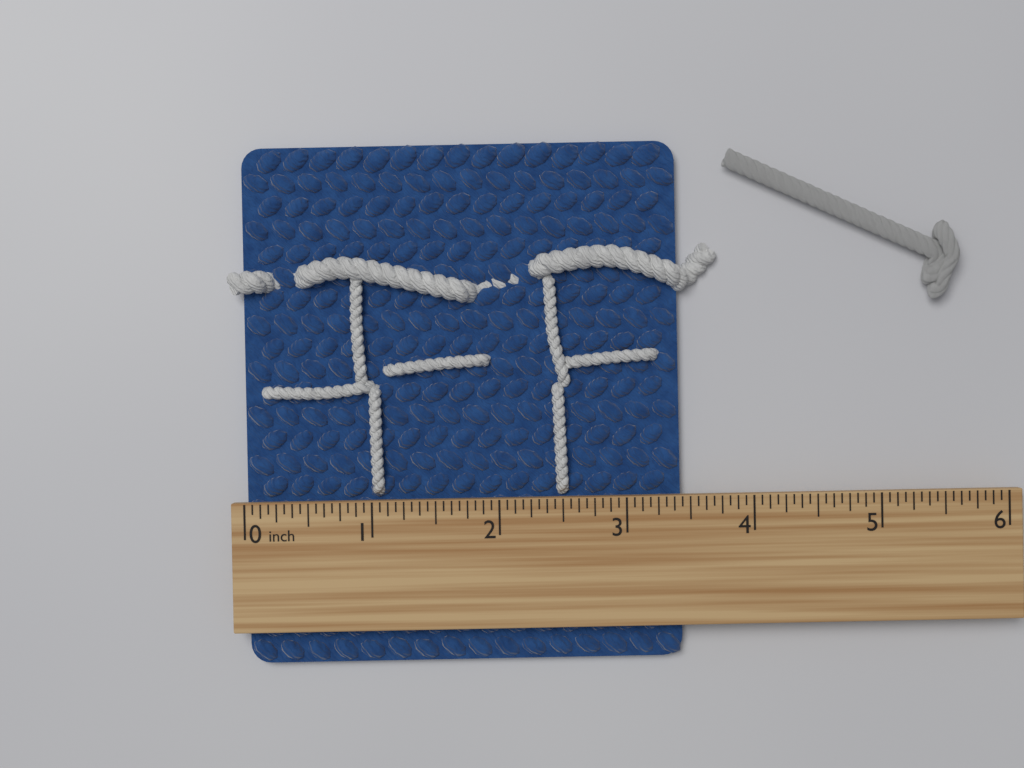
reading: 3.4375 inch
